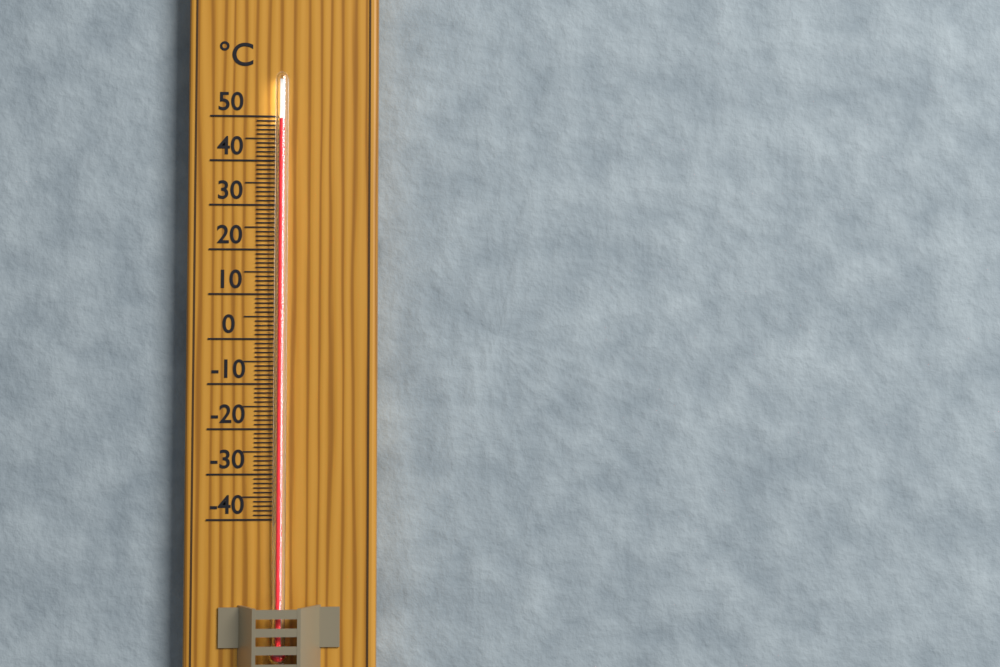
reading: 49 °C
